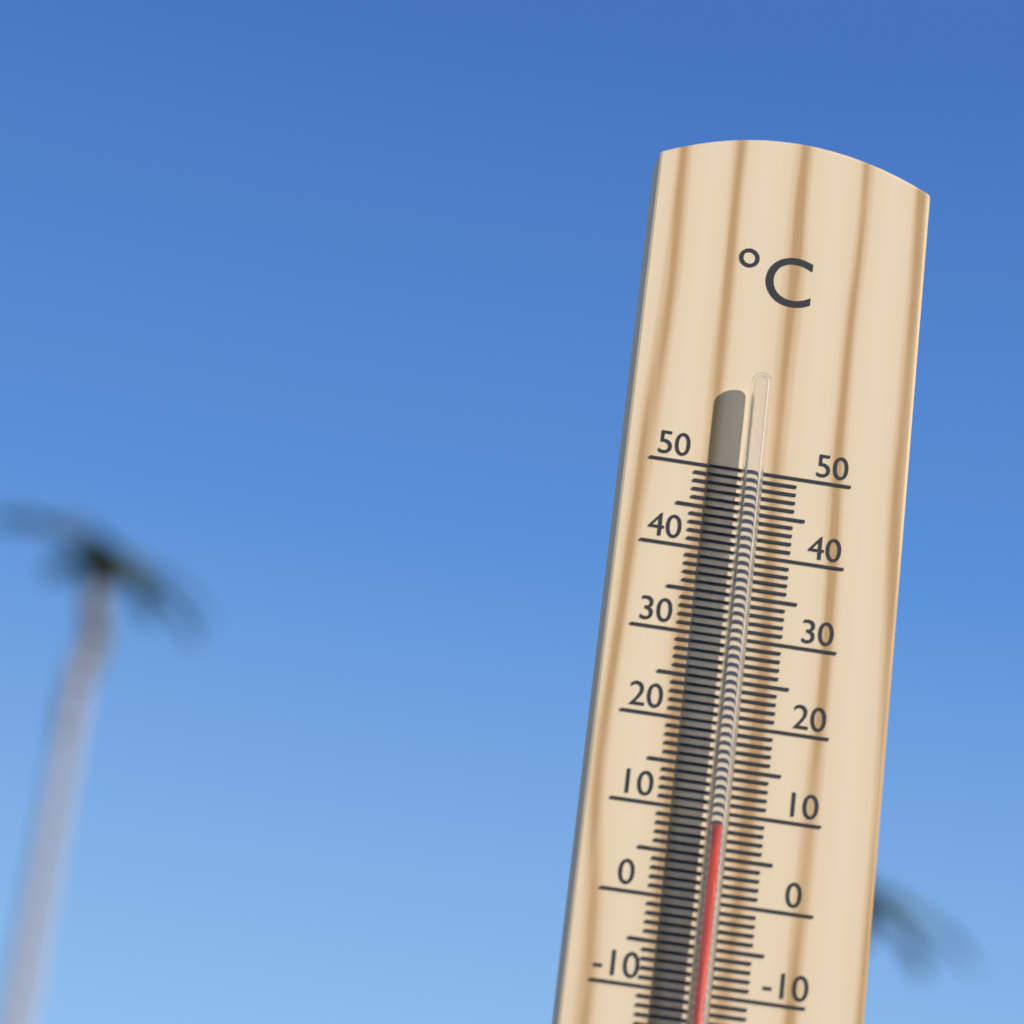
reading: 8 °C
